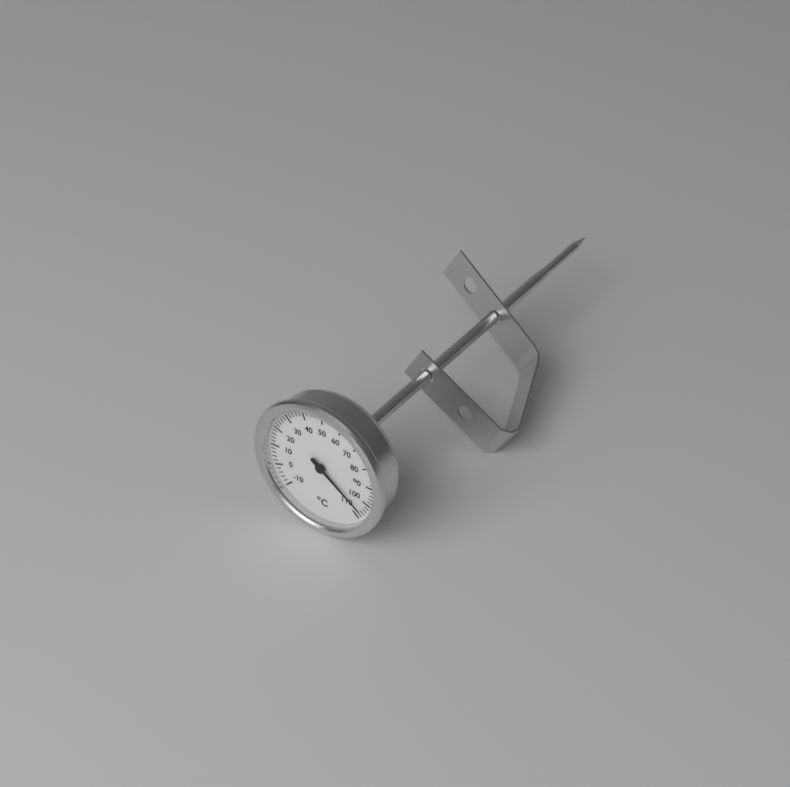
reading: 106 °C
